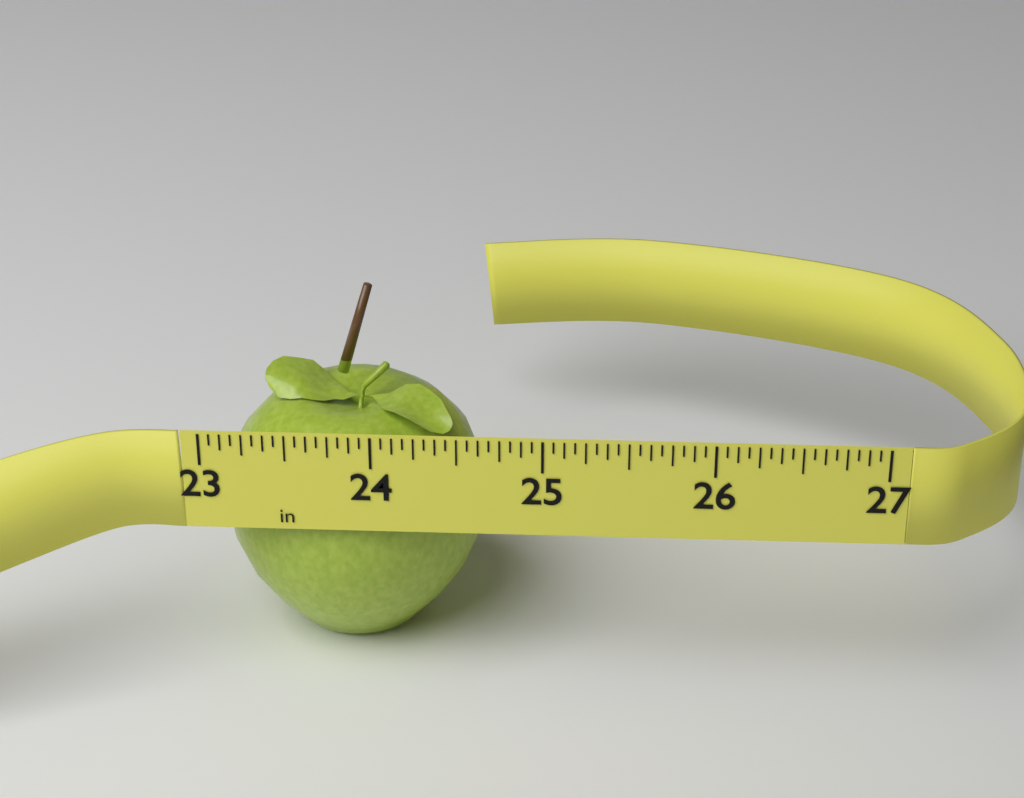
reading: 24.6250 in
